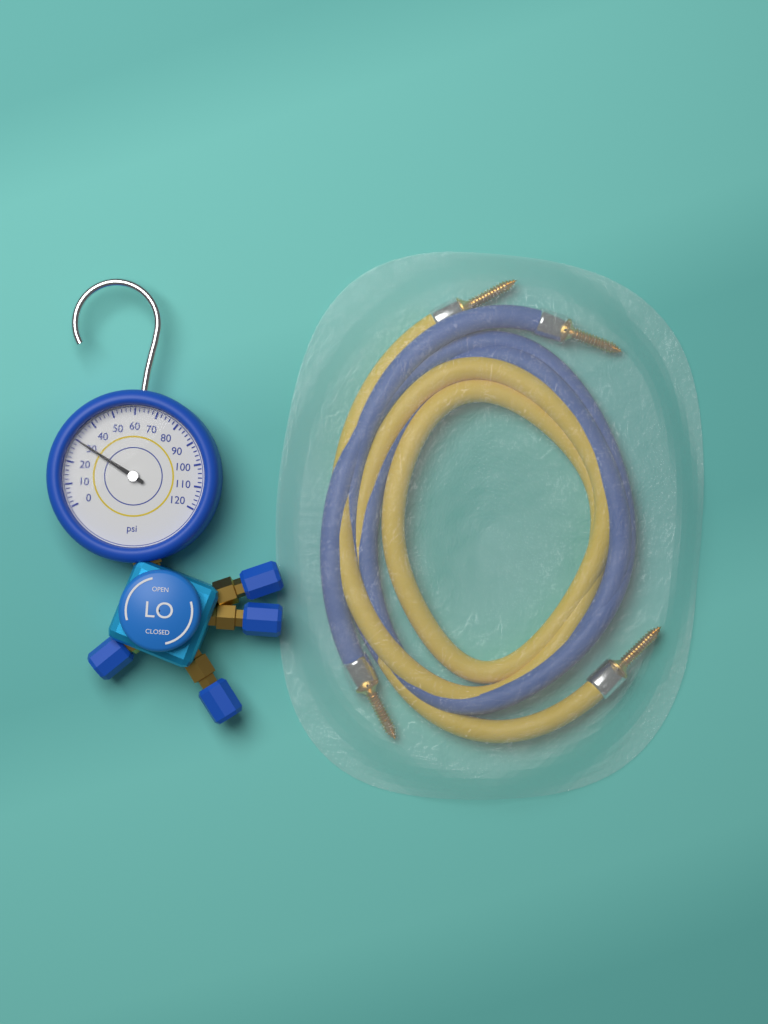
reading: 30 psi
